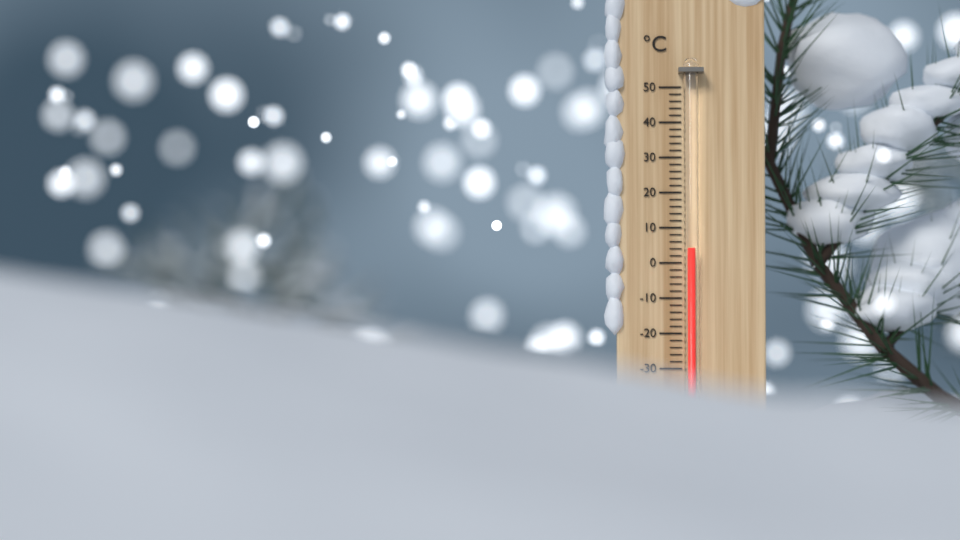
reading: 4 °C
